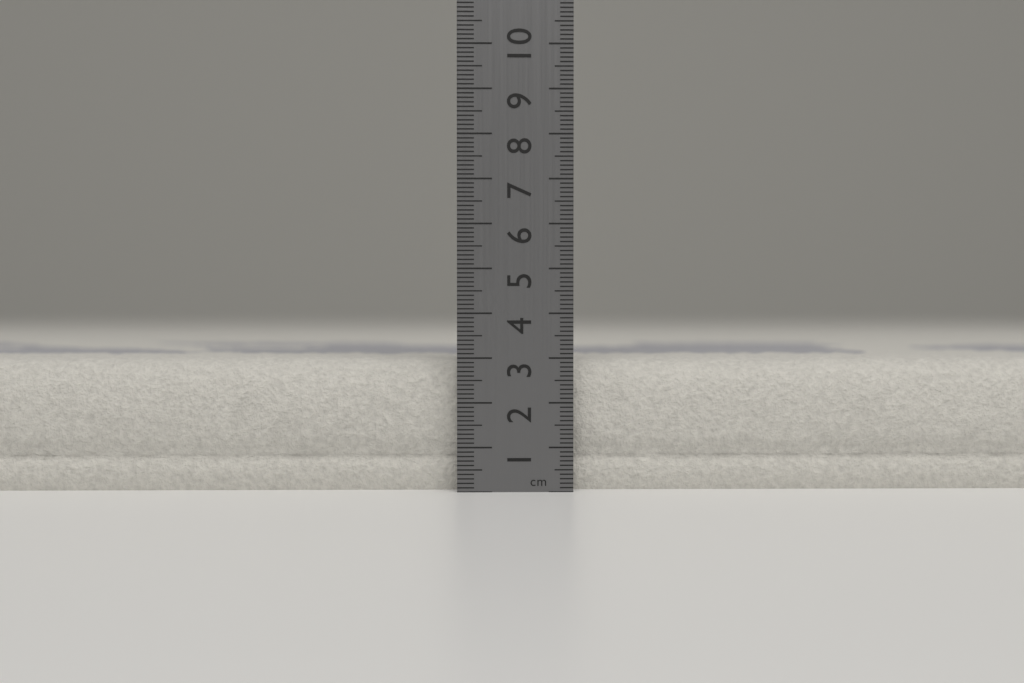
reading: 3.0 cm
